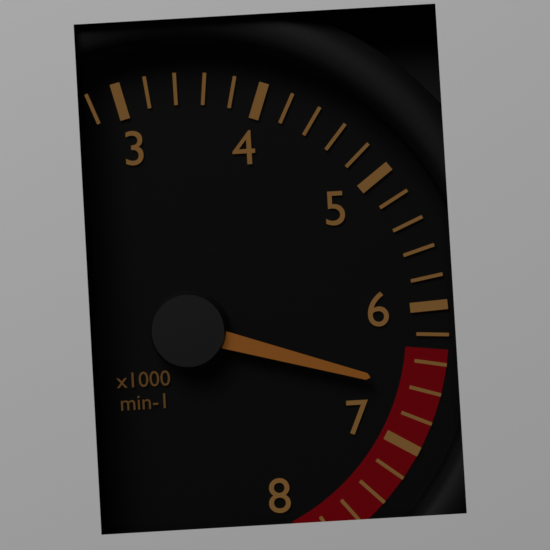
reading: 6600 min-1
